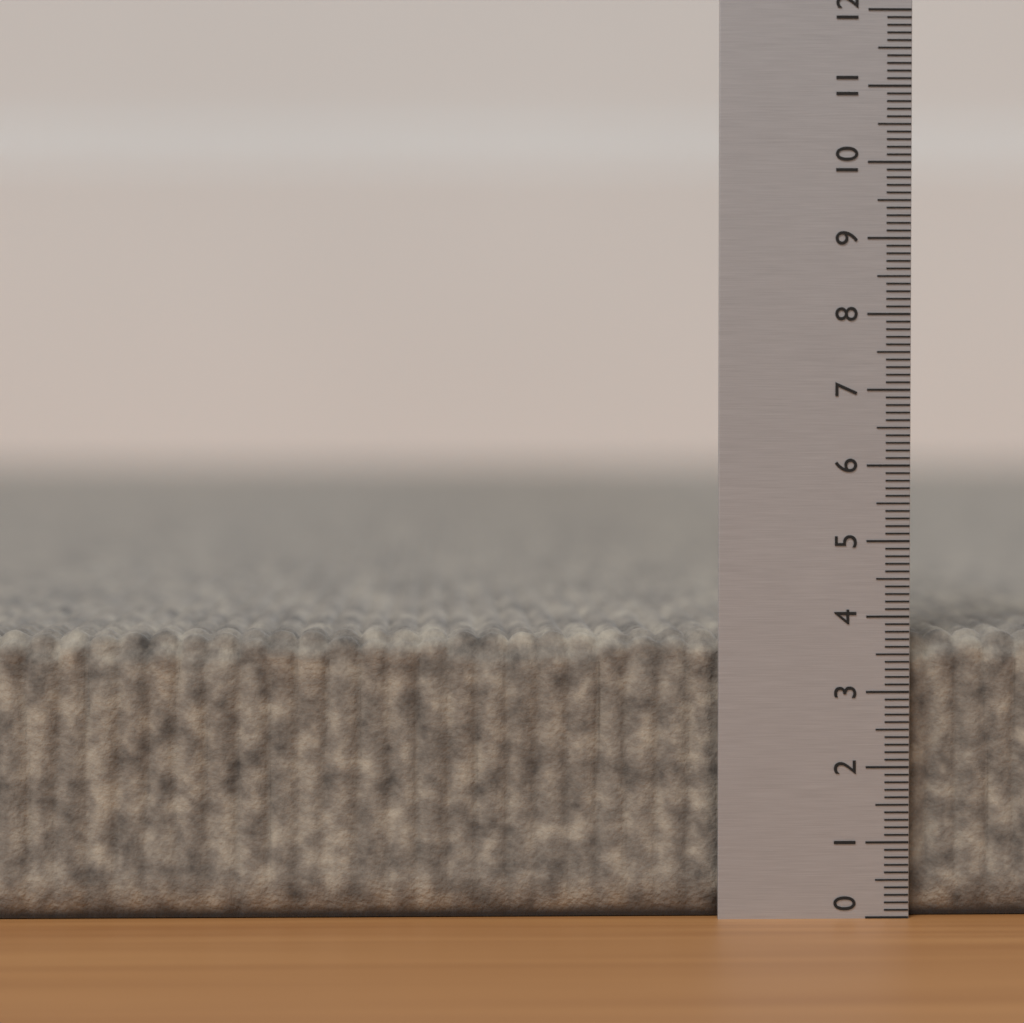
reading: 3.8 (no unit)
